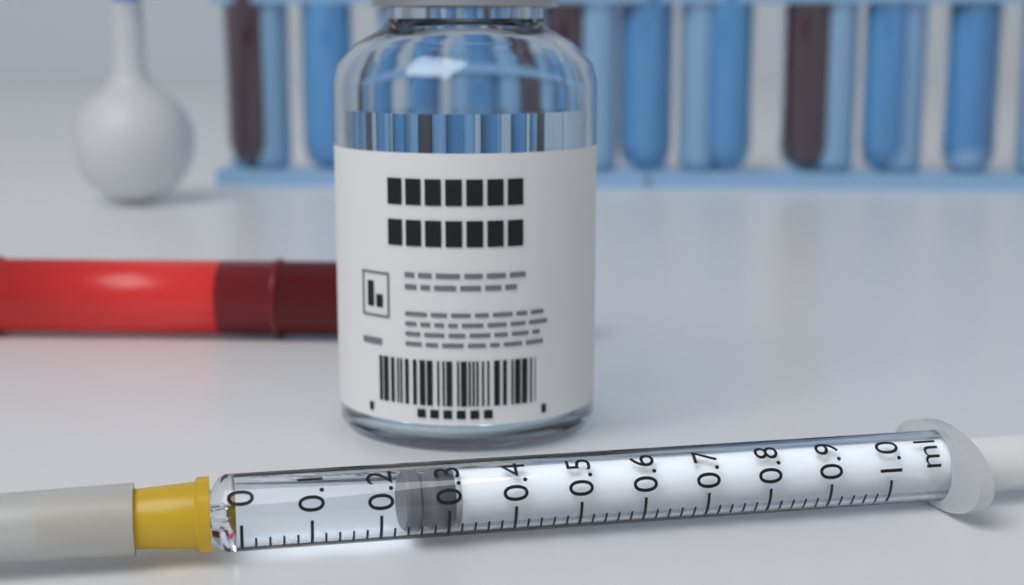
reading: 0.24 ml
